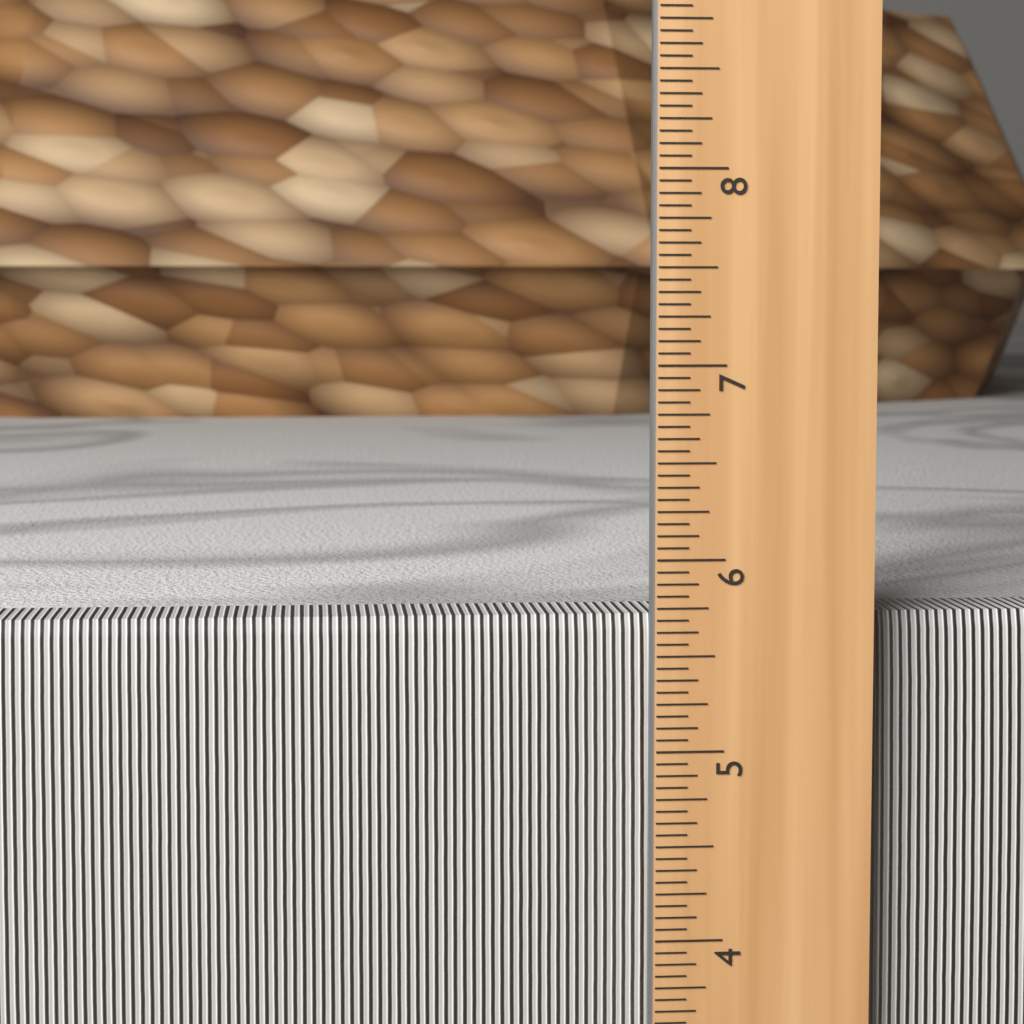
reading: 5.6875 in
